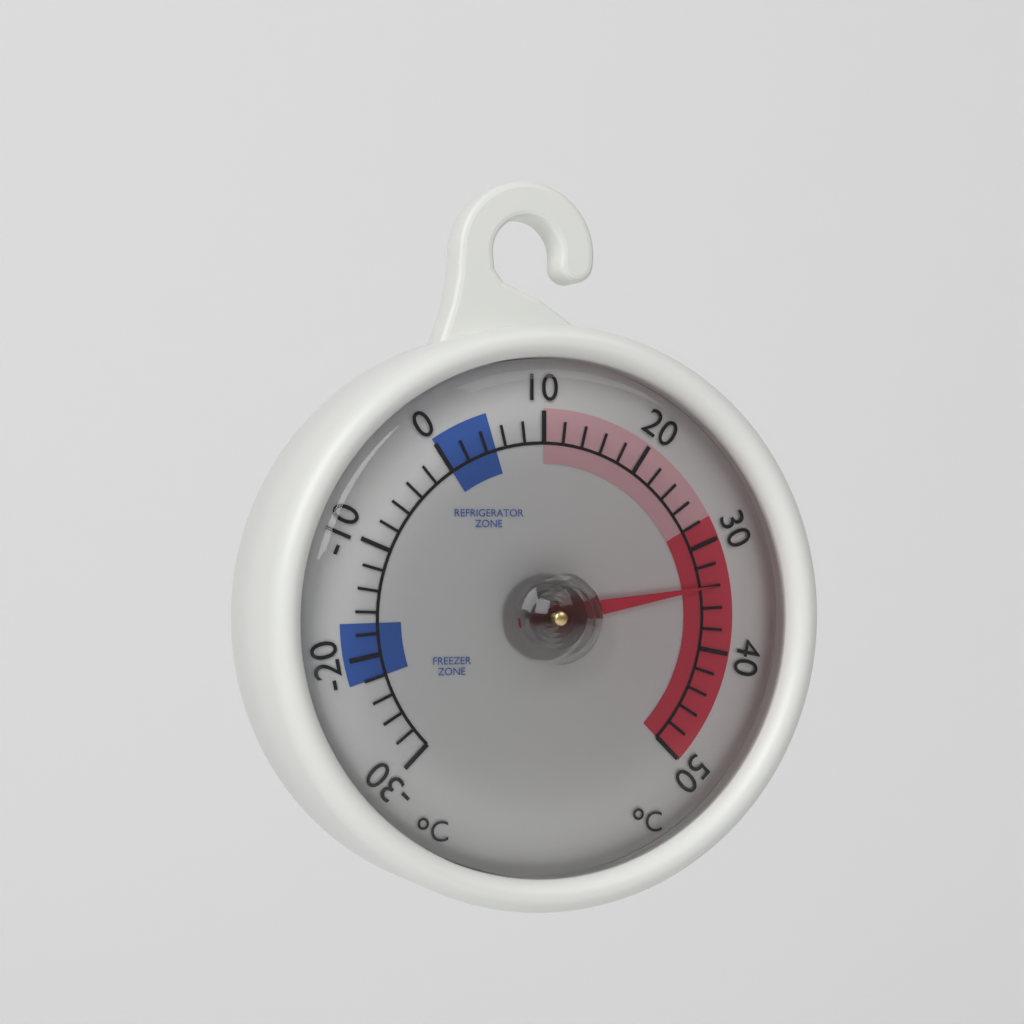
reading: 34 °C
